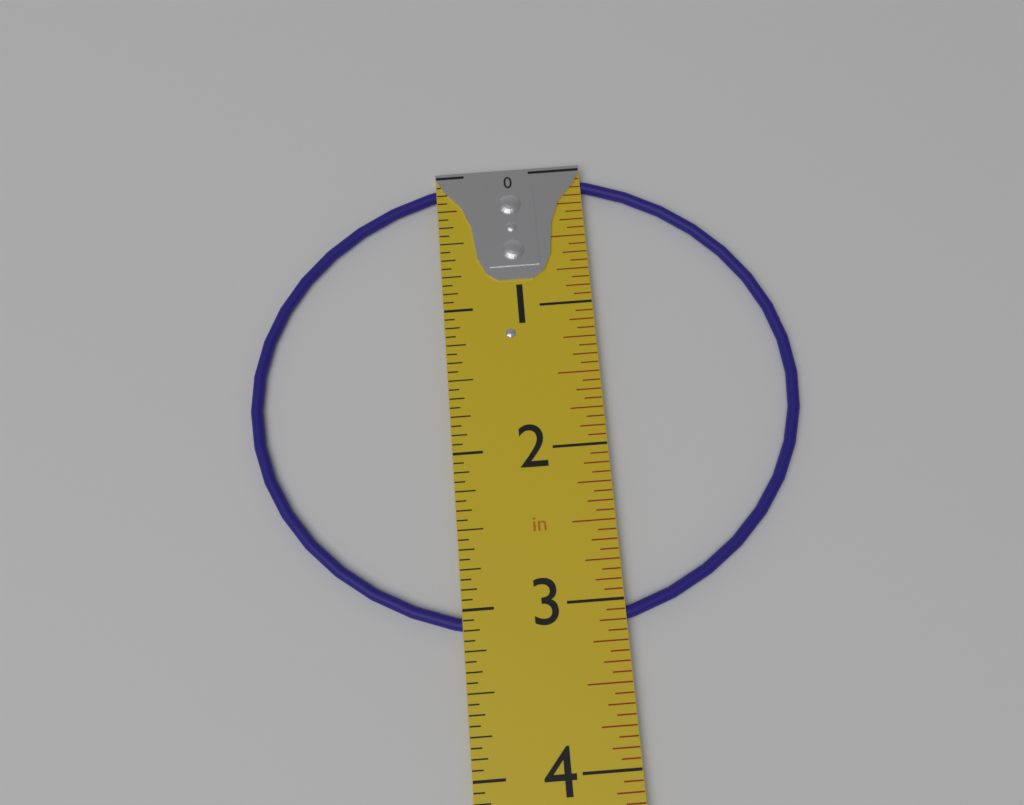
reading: 3.1875 in
